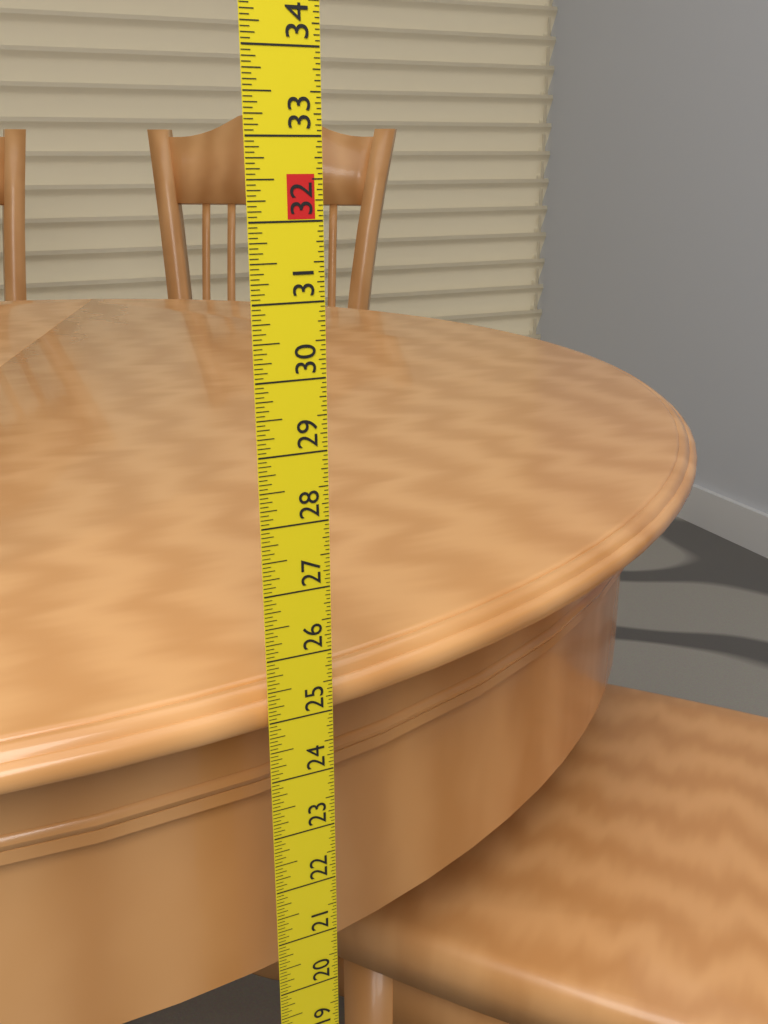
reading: 25.3750 in
